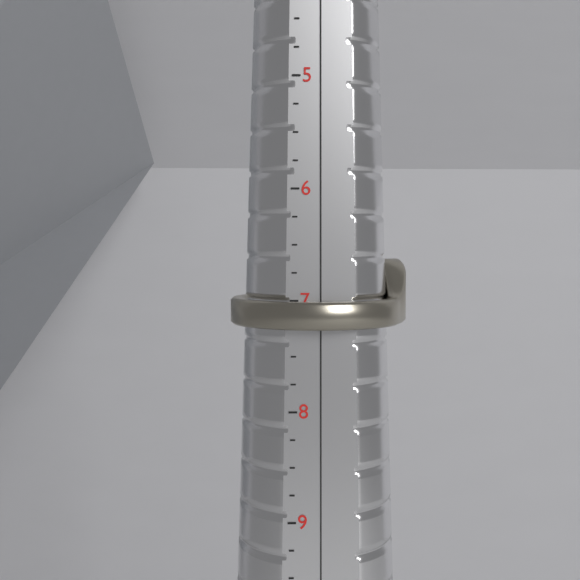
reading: 7.25 (no unit)
